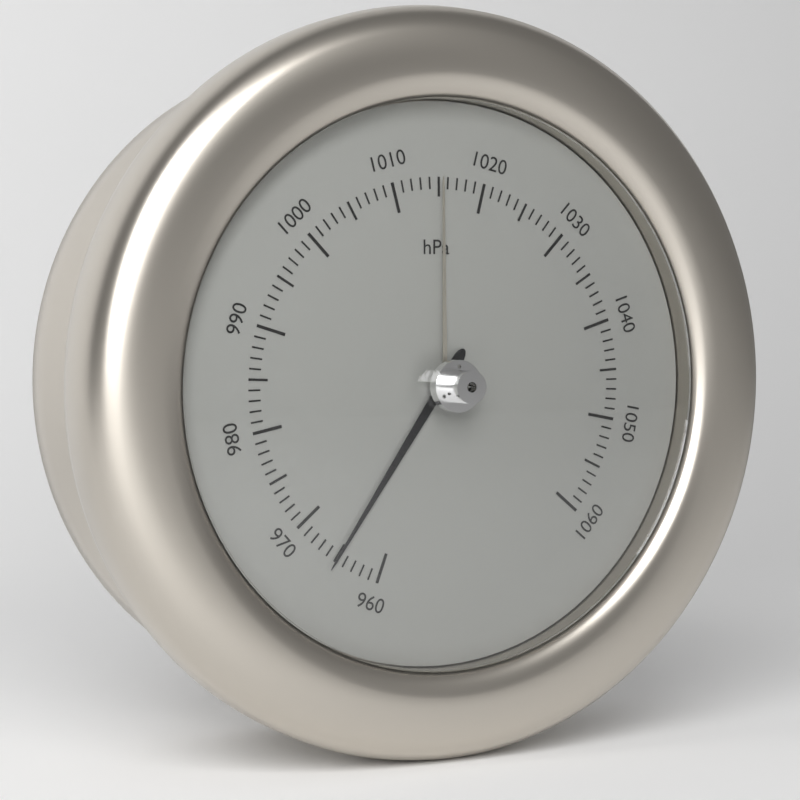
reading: 965 hPa
